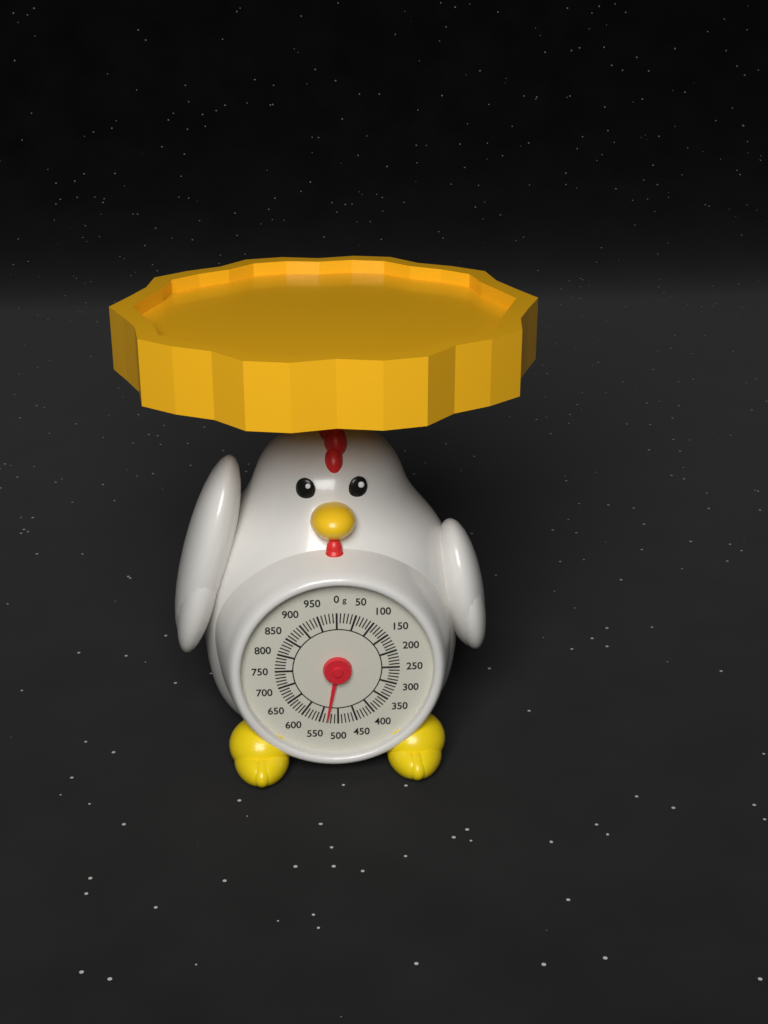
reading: 530 g
